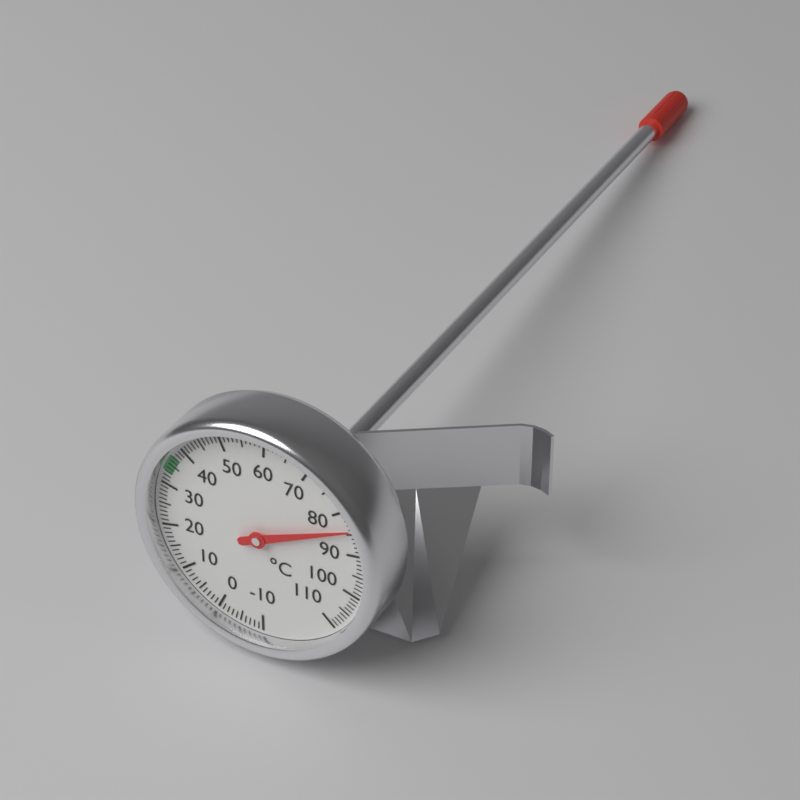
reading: 84 °C
